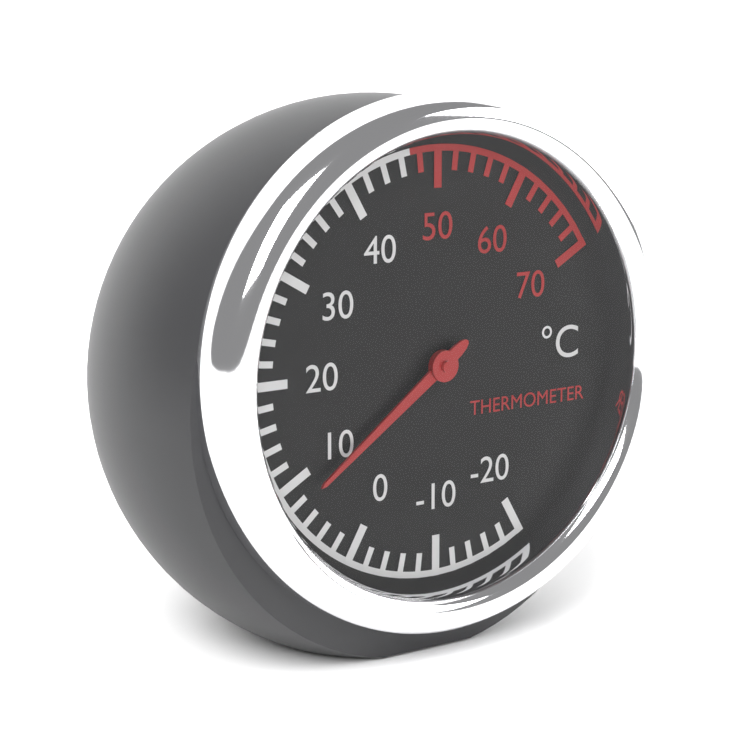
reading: 8 °C
